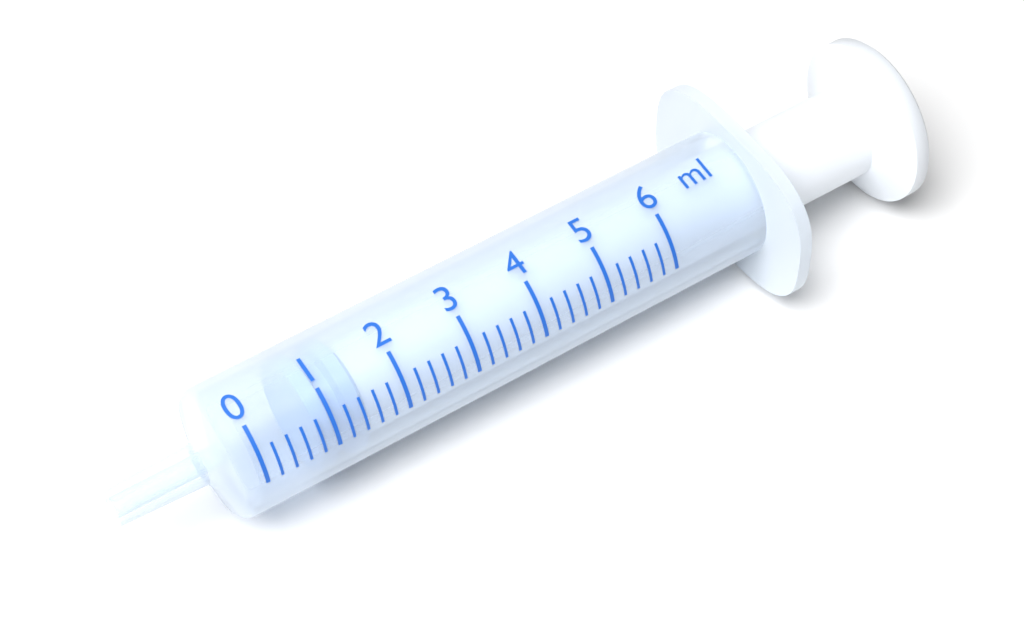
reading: 0.8 ml
